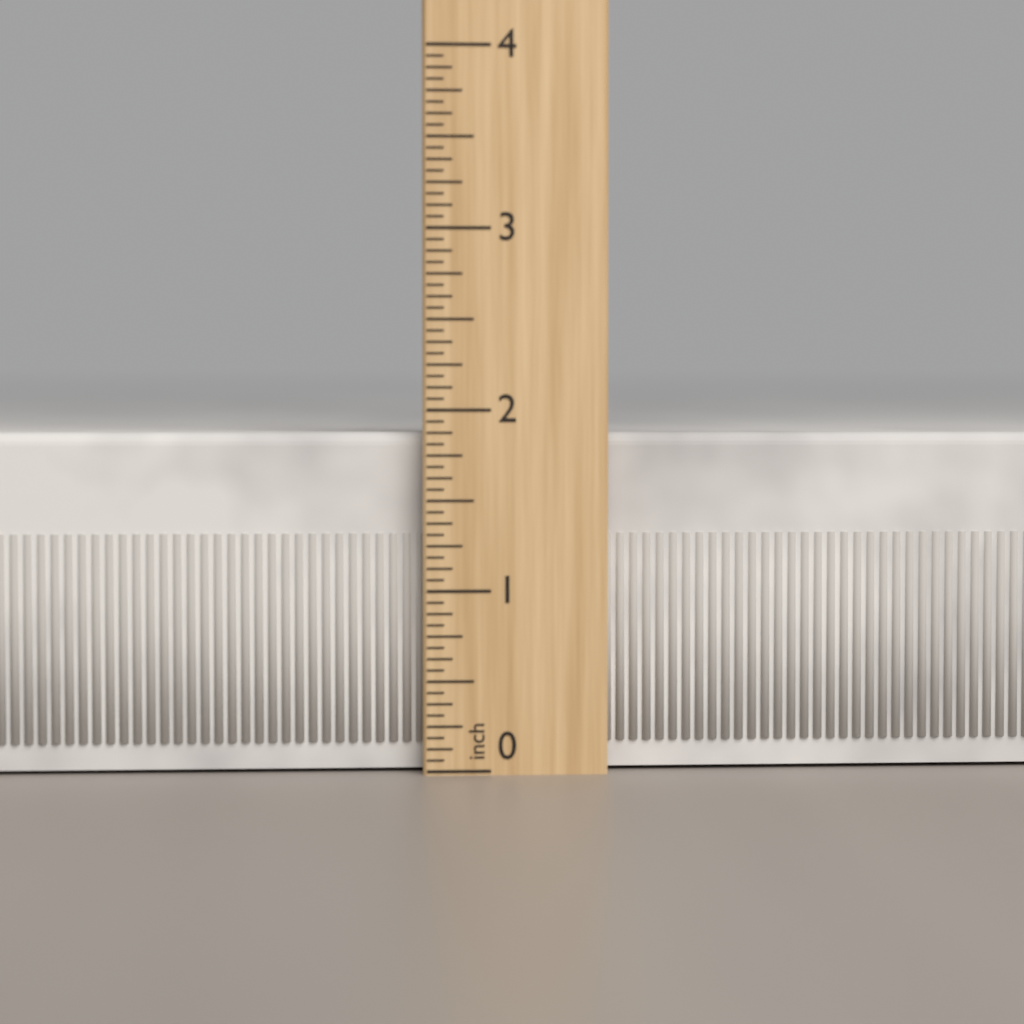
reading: 1.8750 inch
